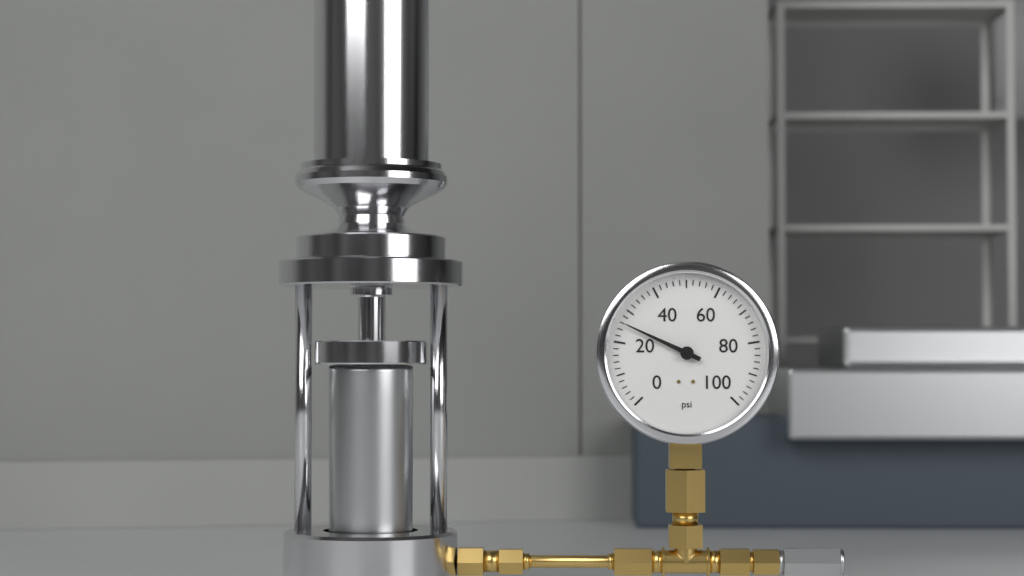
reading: 26 psi
